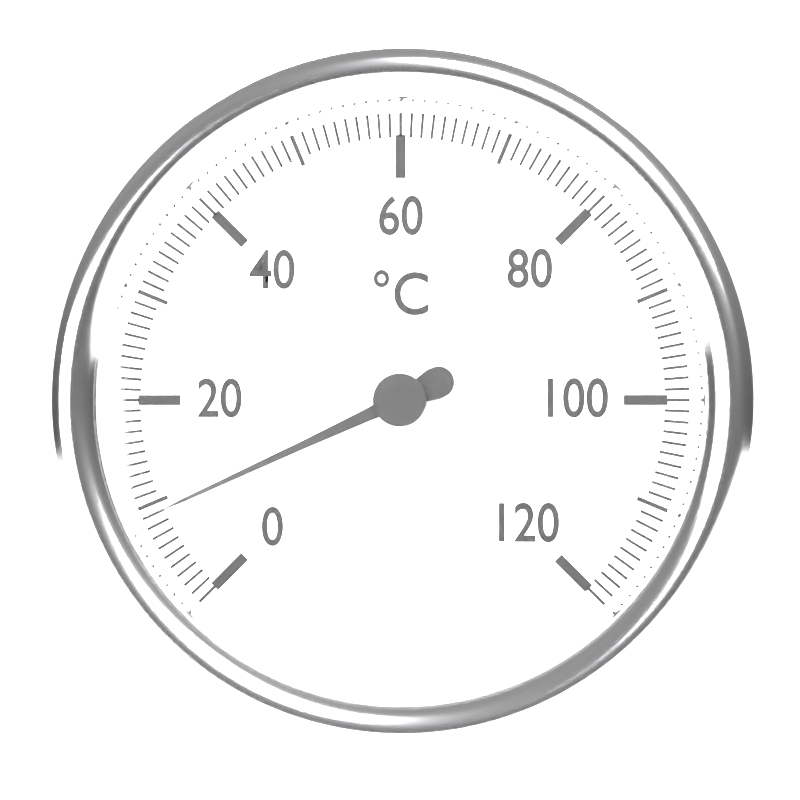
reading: 9 °C
